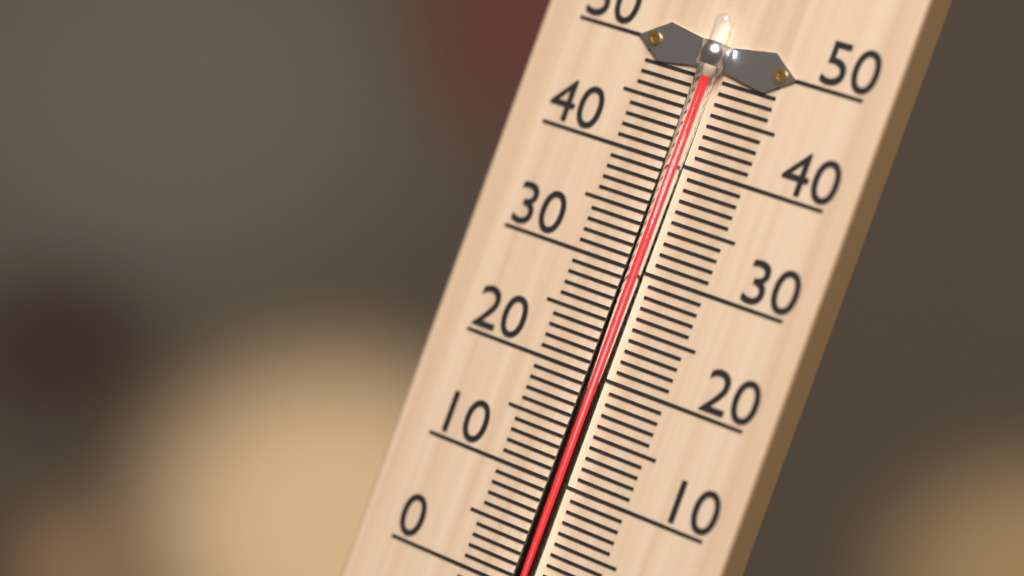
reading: 48 °C
